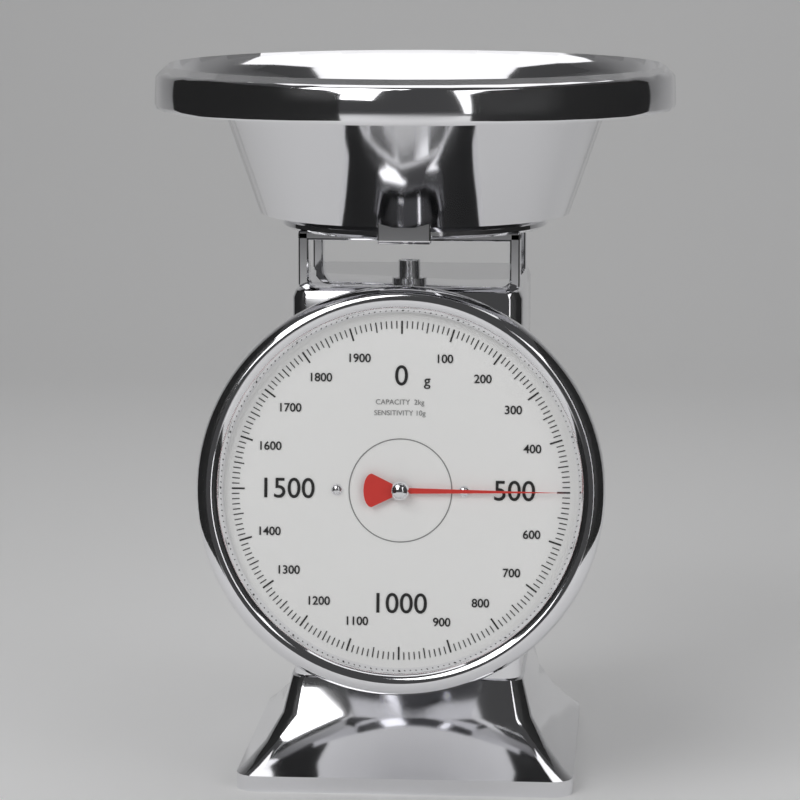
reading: 500 g
